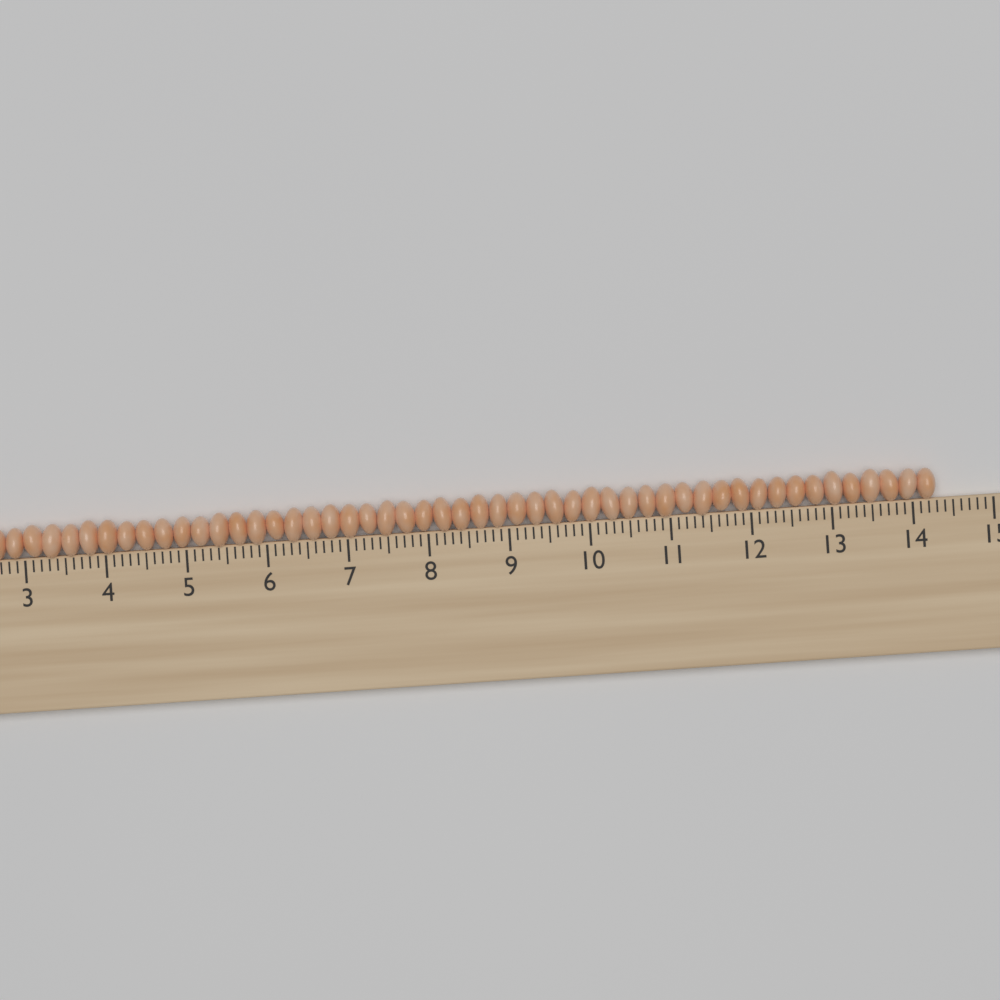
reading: 14.3 cm
